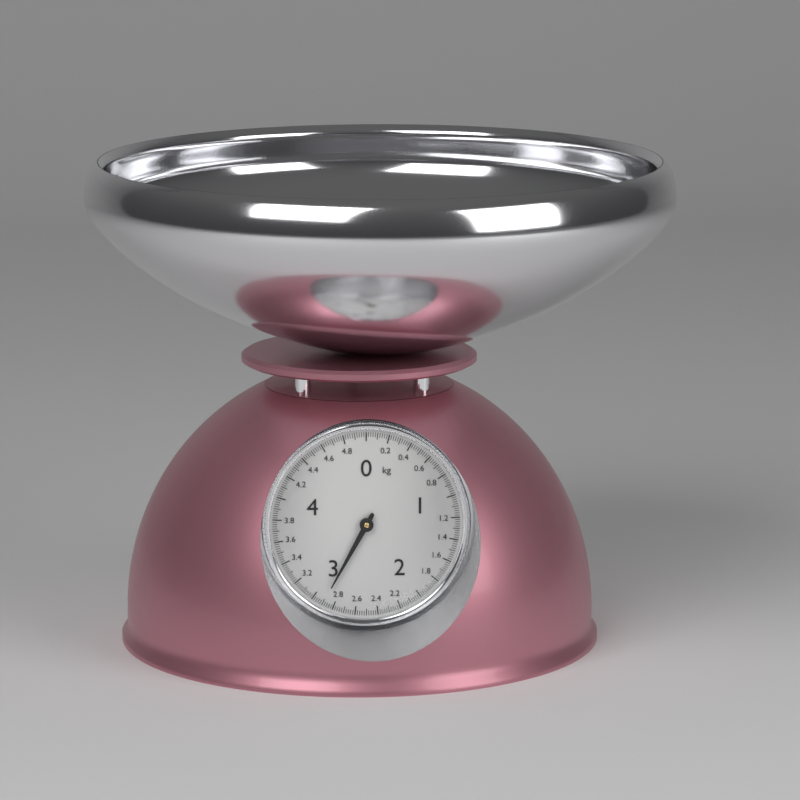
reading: 2.90 kg
